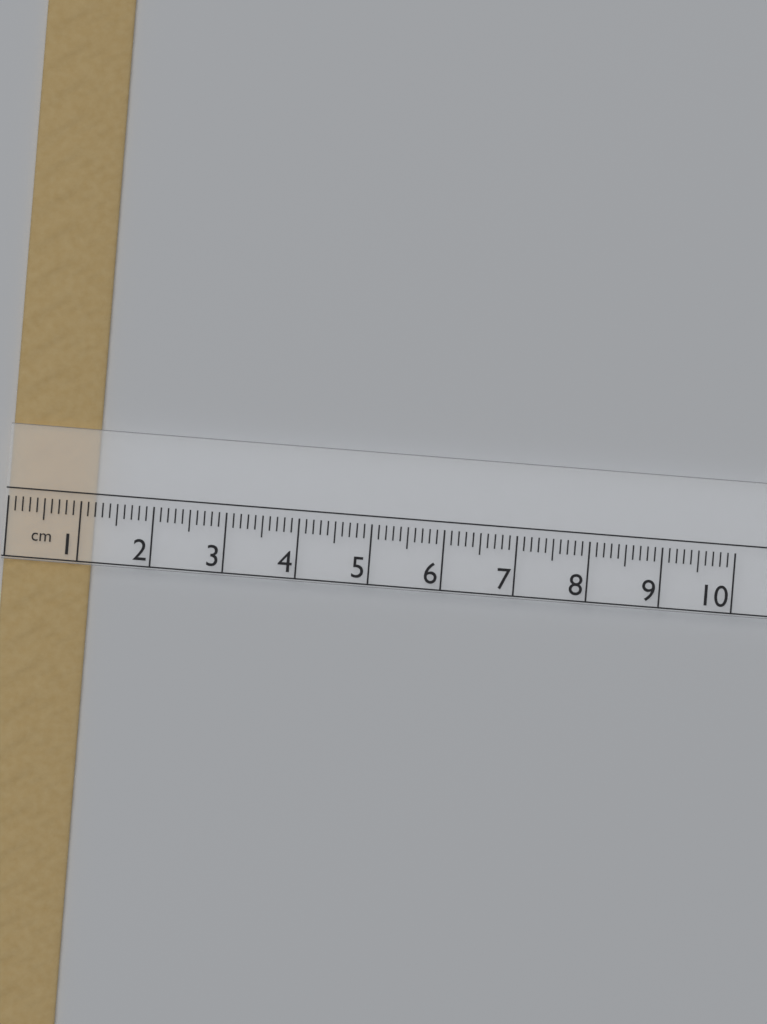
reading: 1.2 cm
